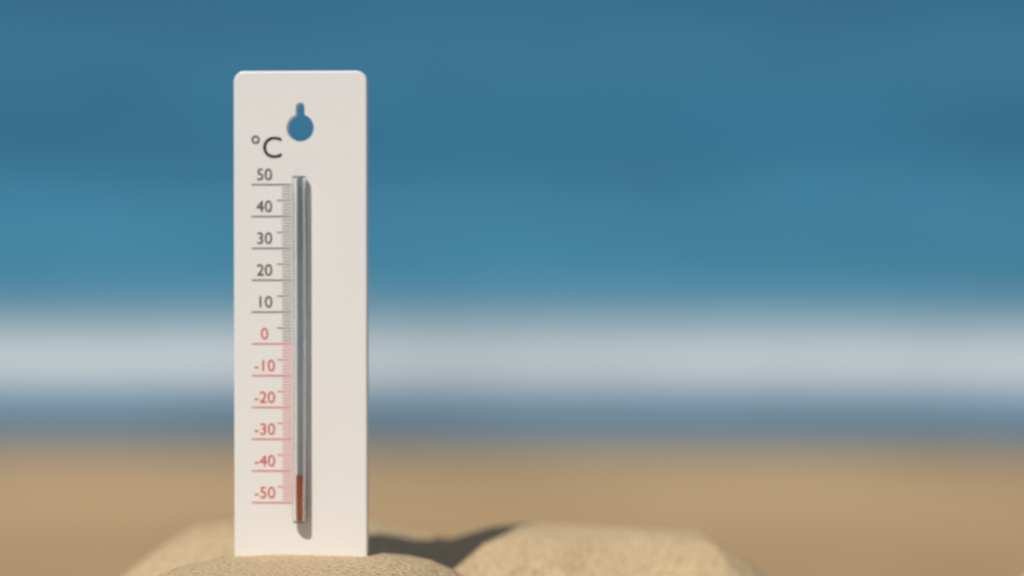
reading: -41 °C
